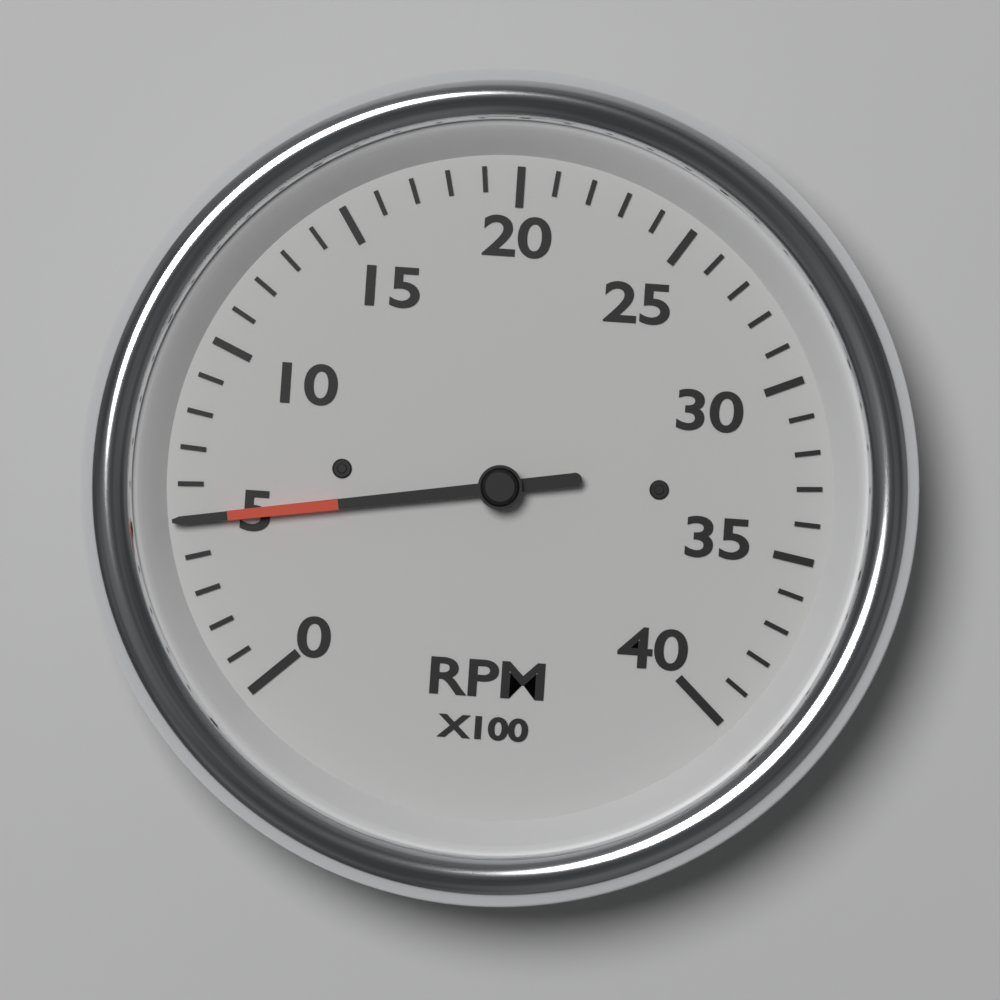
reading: 500 RPM
